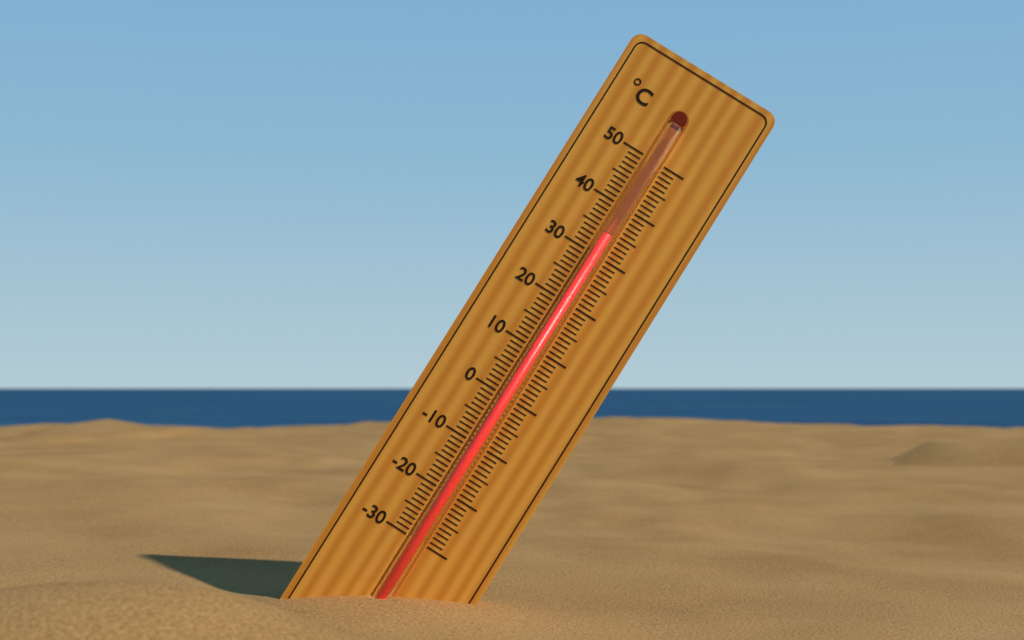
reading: 34 °C
